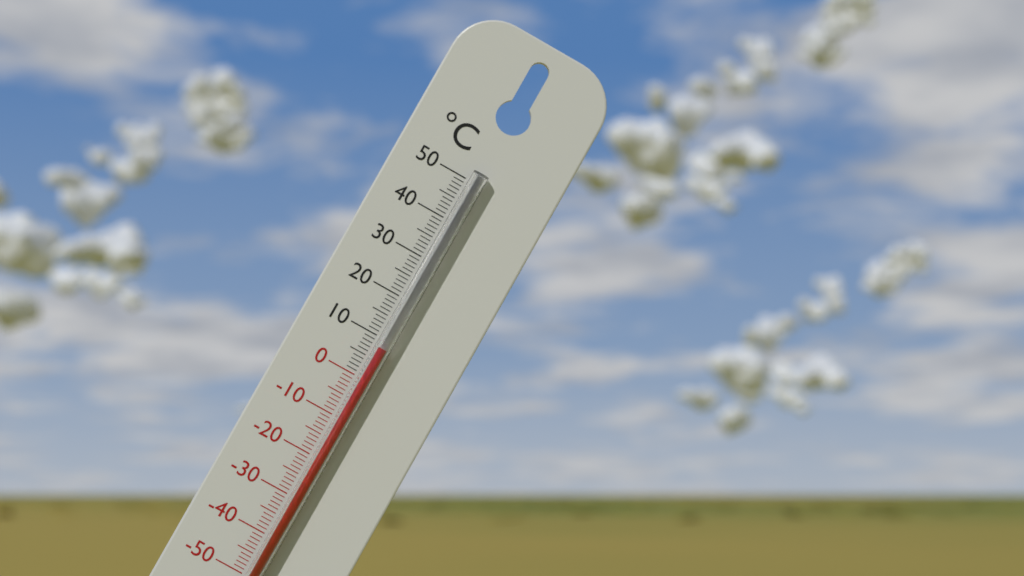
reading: 8 °C
